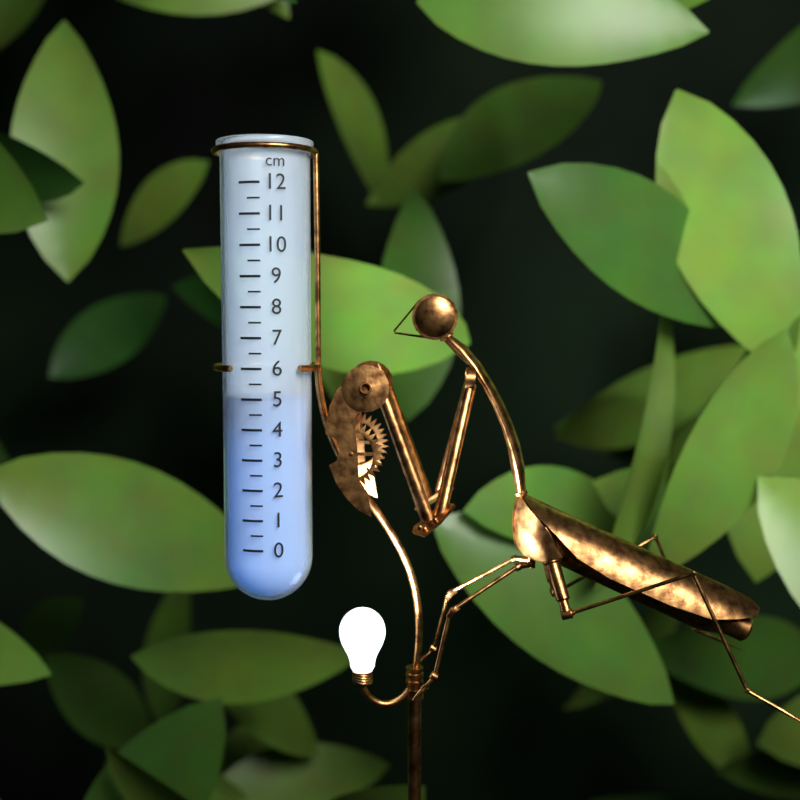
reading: 5.0 cm
